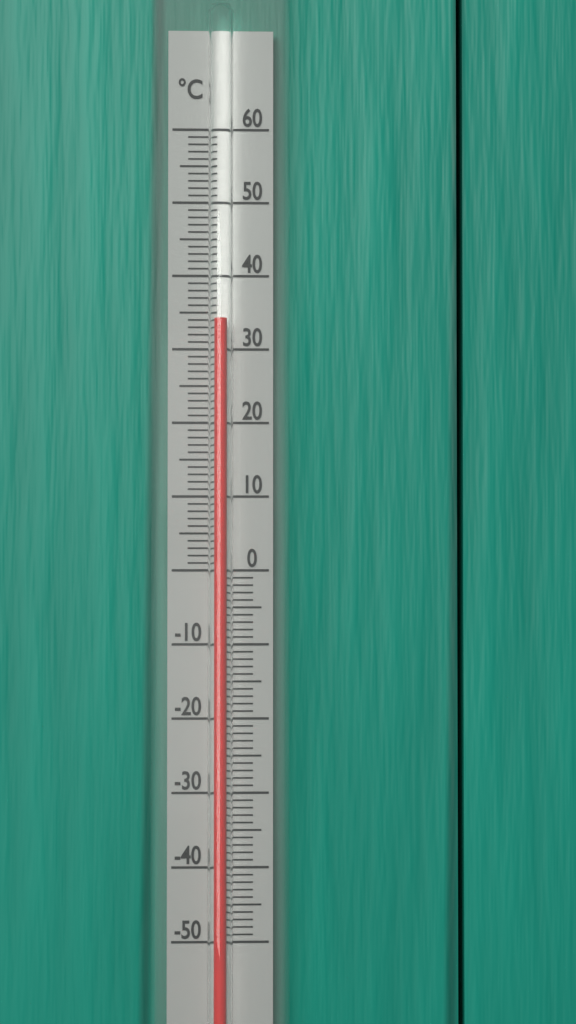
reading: 34 °C
